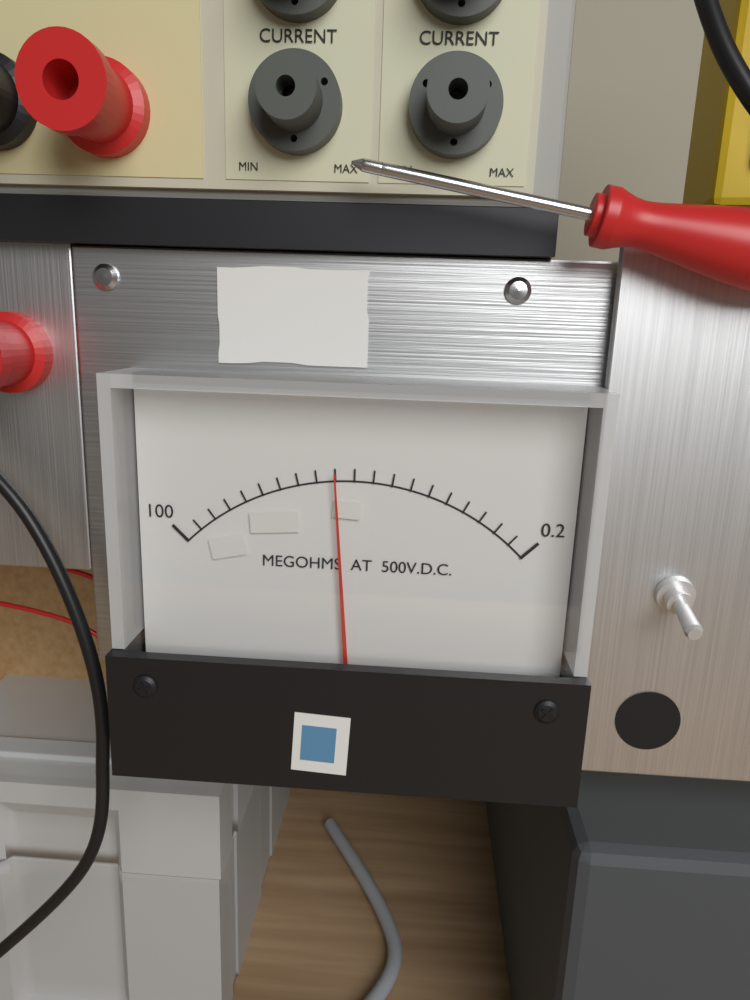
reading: 55.09 MΩ
